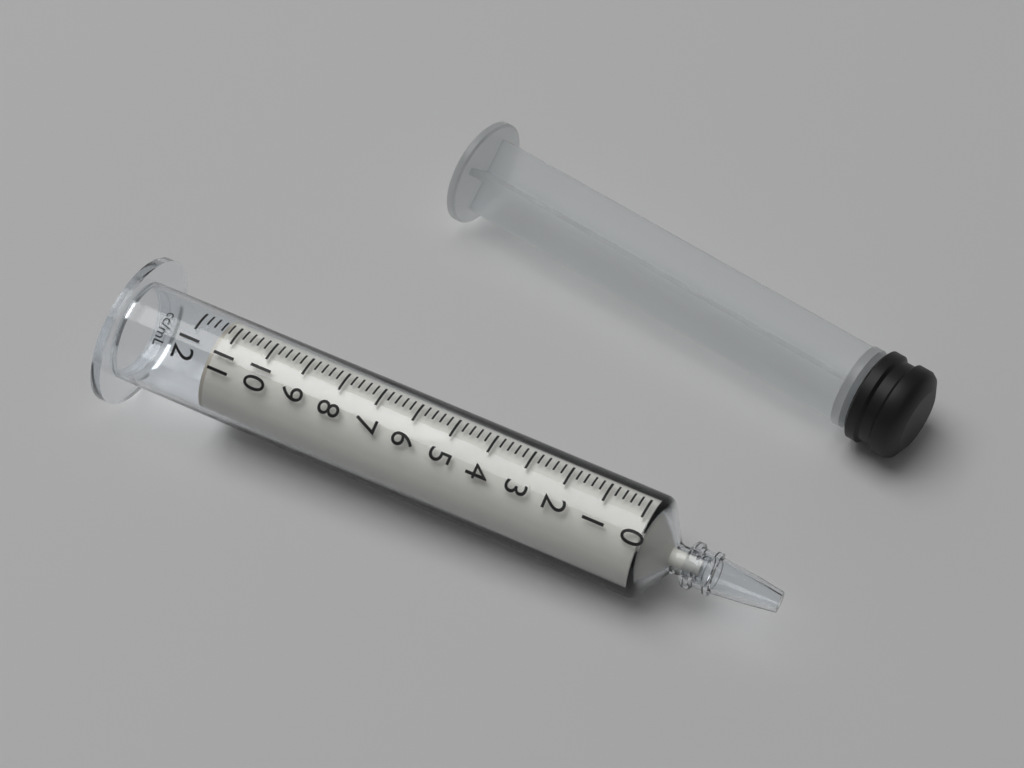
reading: 11.4 ml
